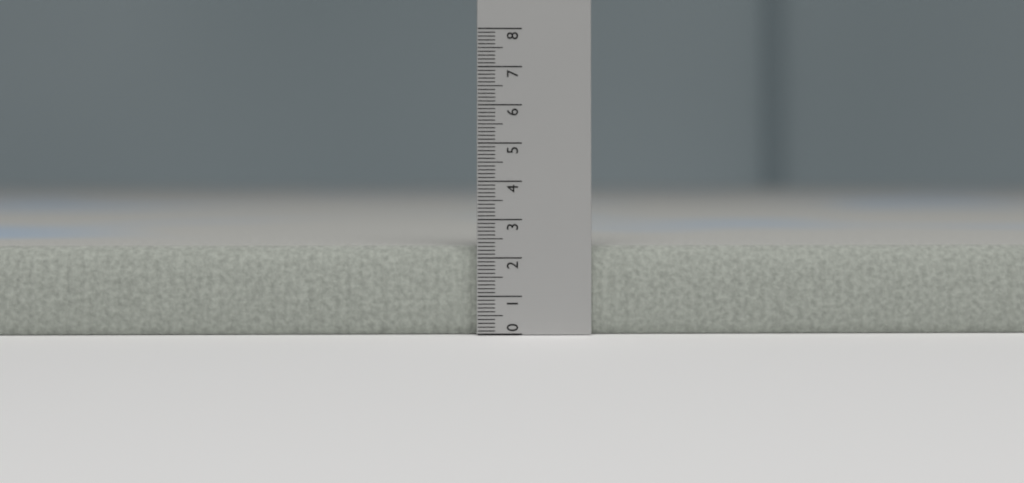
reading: 2.3 (no unit)
